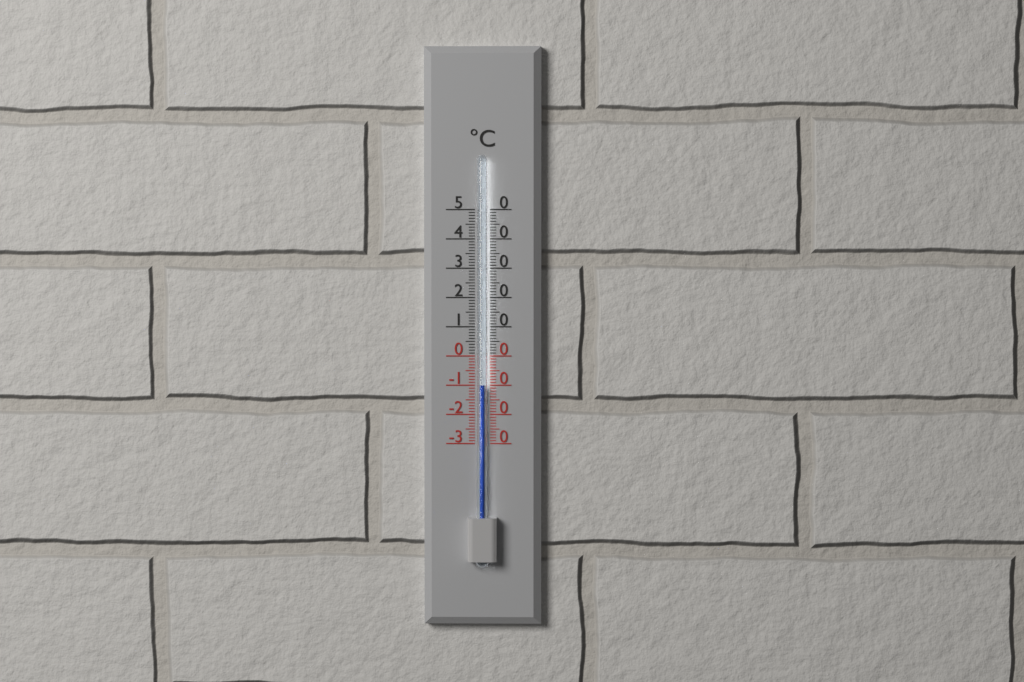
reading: -10 °C
